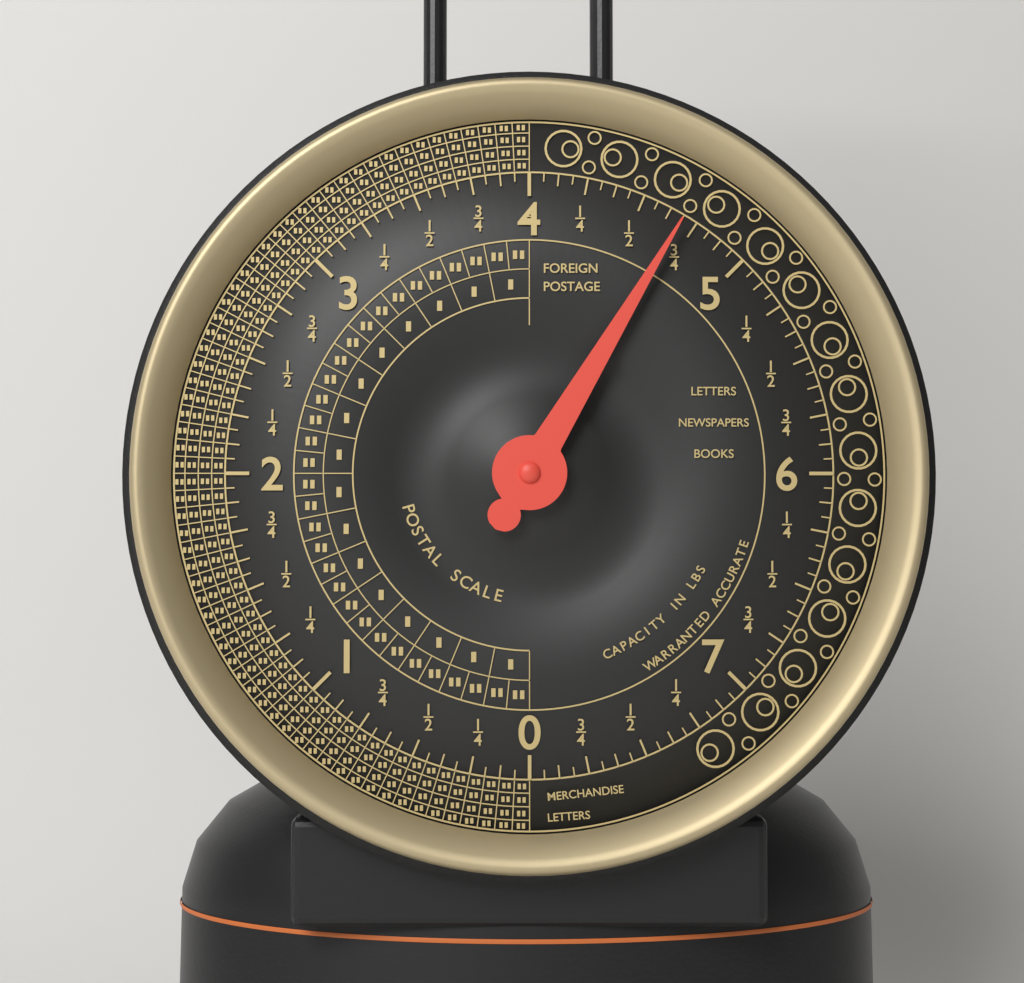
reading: 4.6875 lbs
